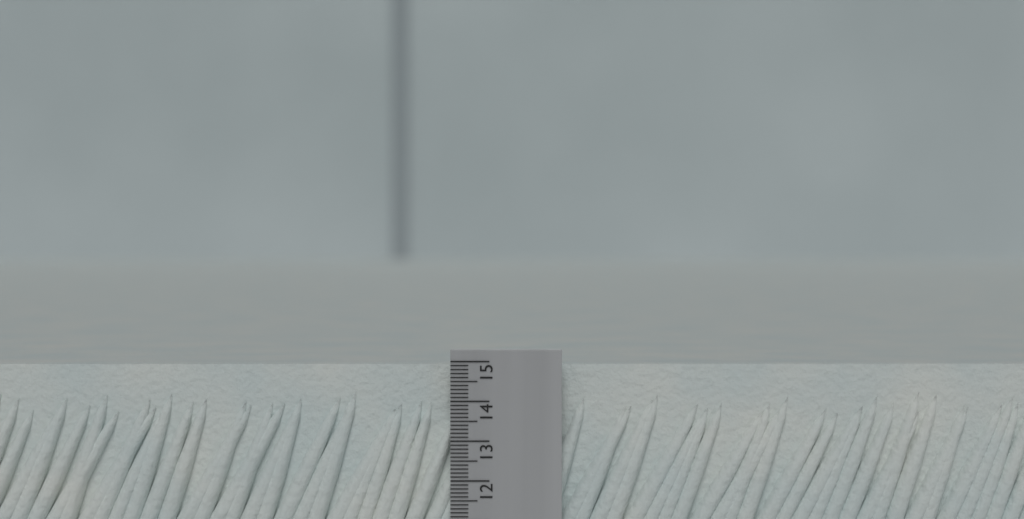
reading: 14.9 (no unit)
